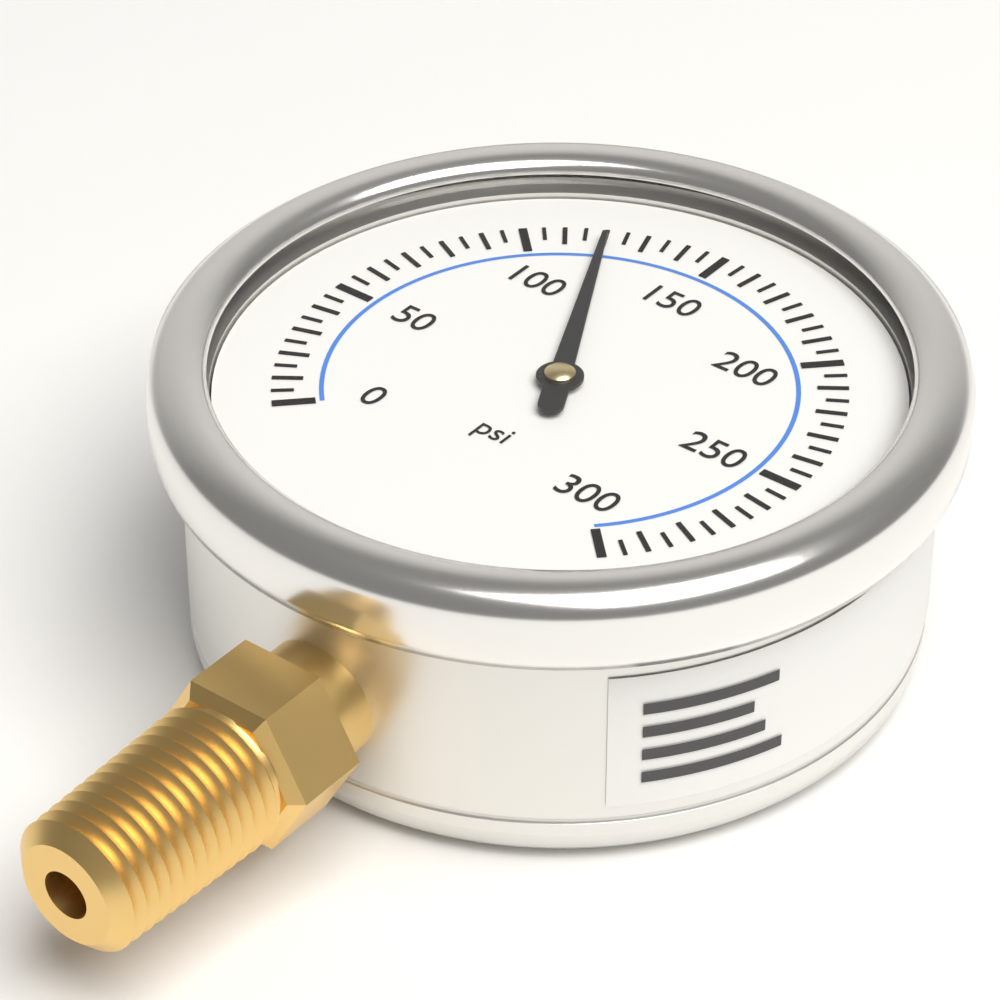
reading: 120 psi
